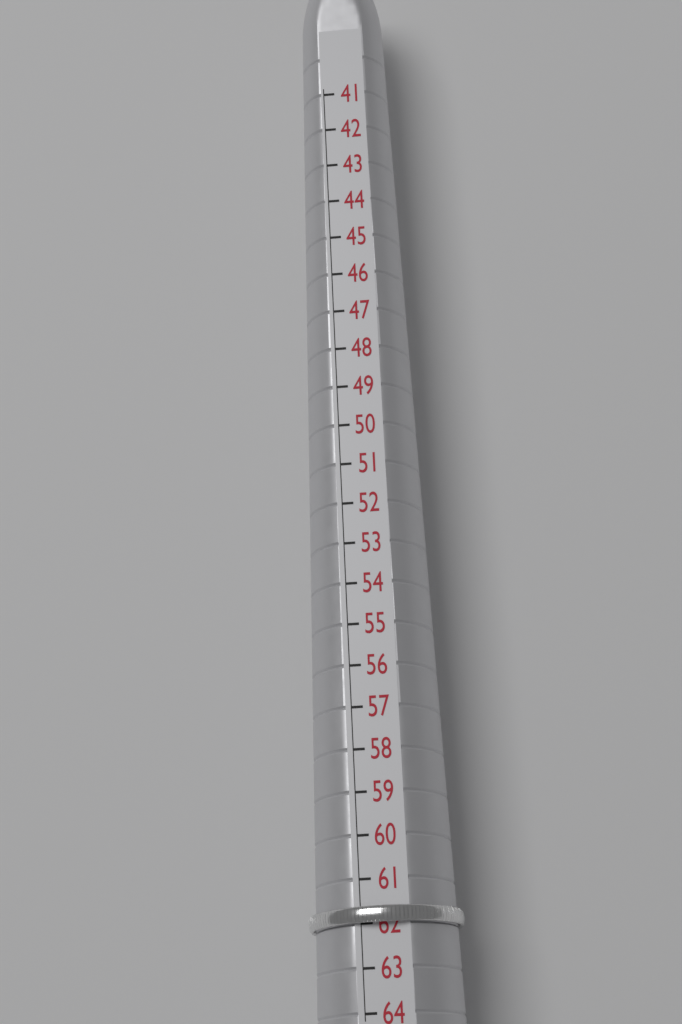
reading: 62 (no unit)
